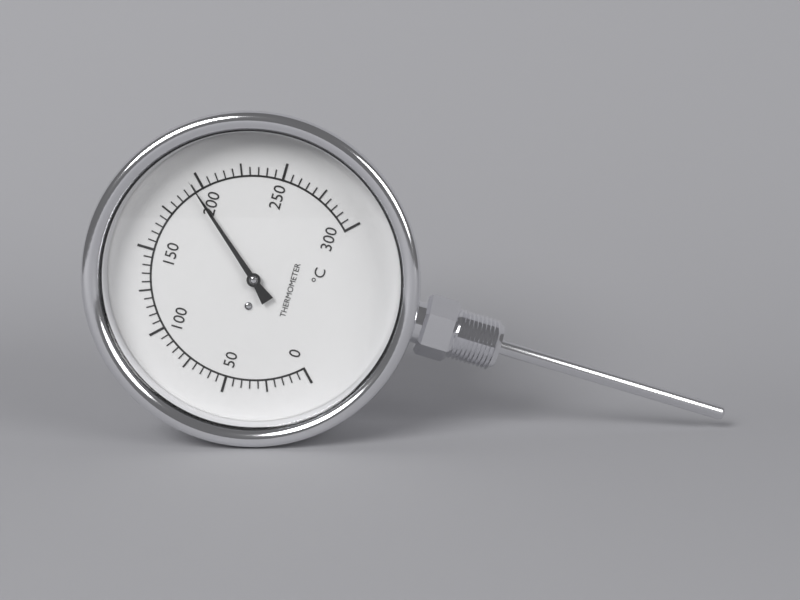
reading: 195 °C
